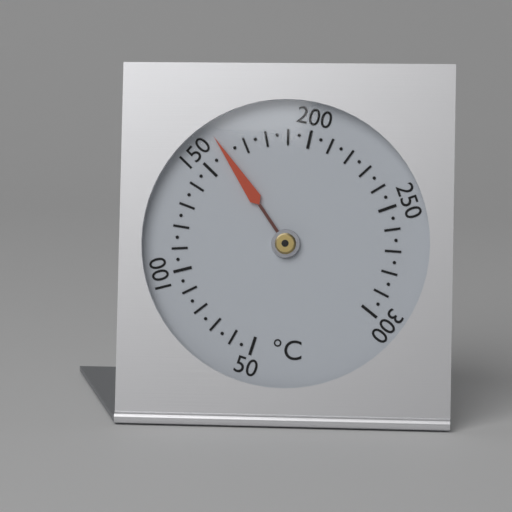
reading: 160 °C
